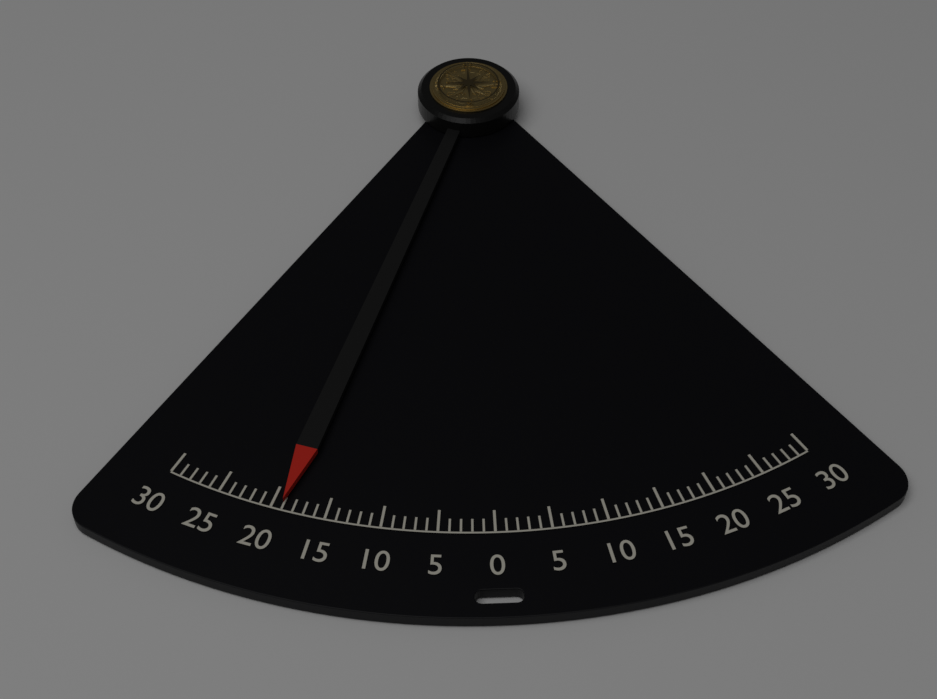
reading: -19 (no unit)
